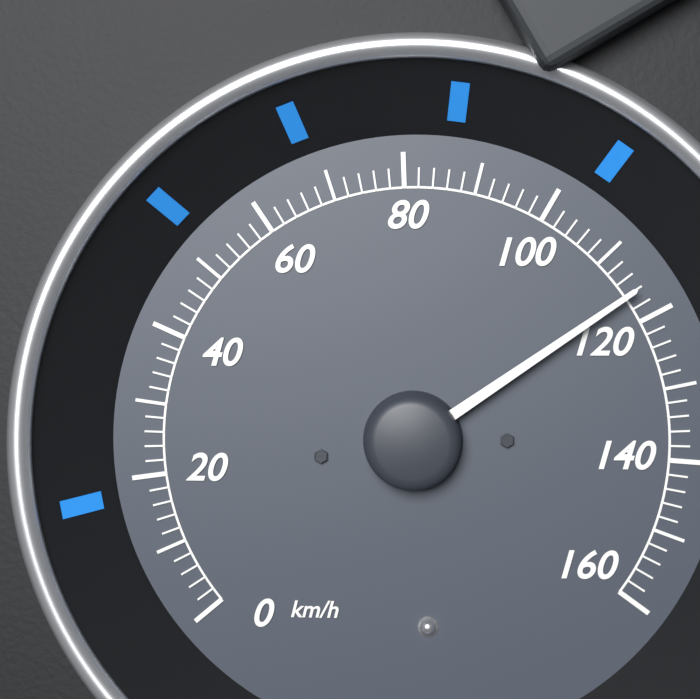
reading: 116 km/h
